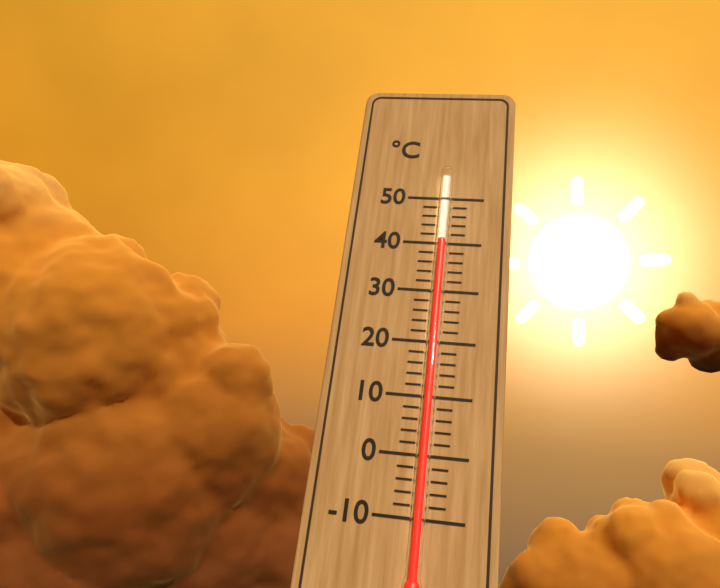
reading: 40 °C
